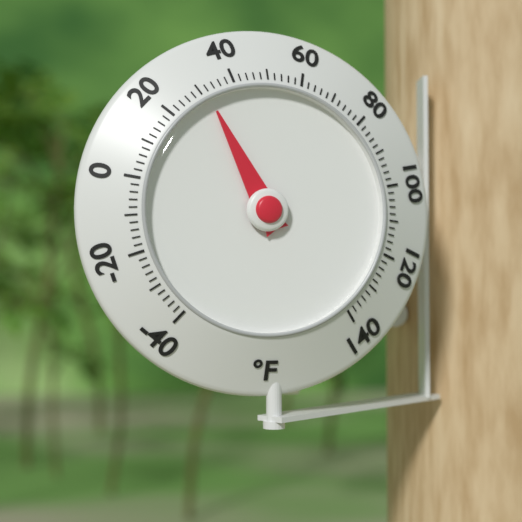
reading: 32 °F
